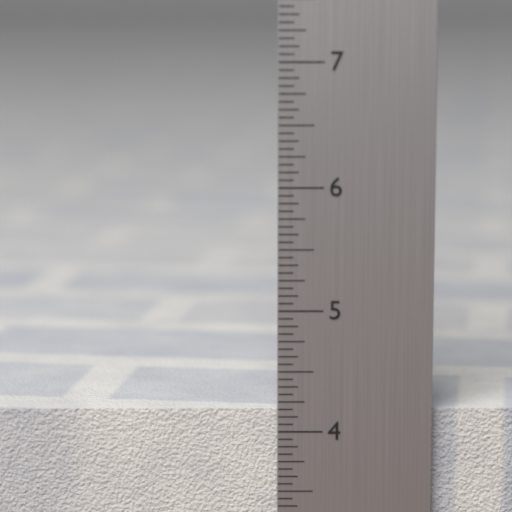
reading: 4.1875 in
